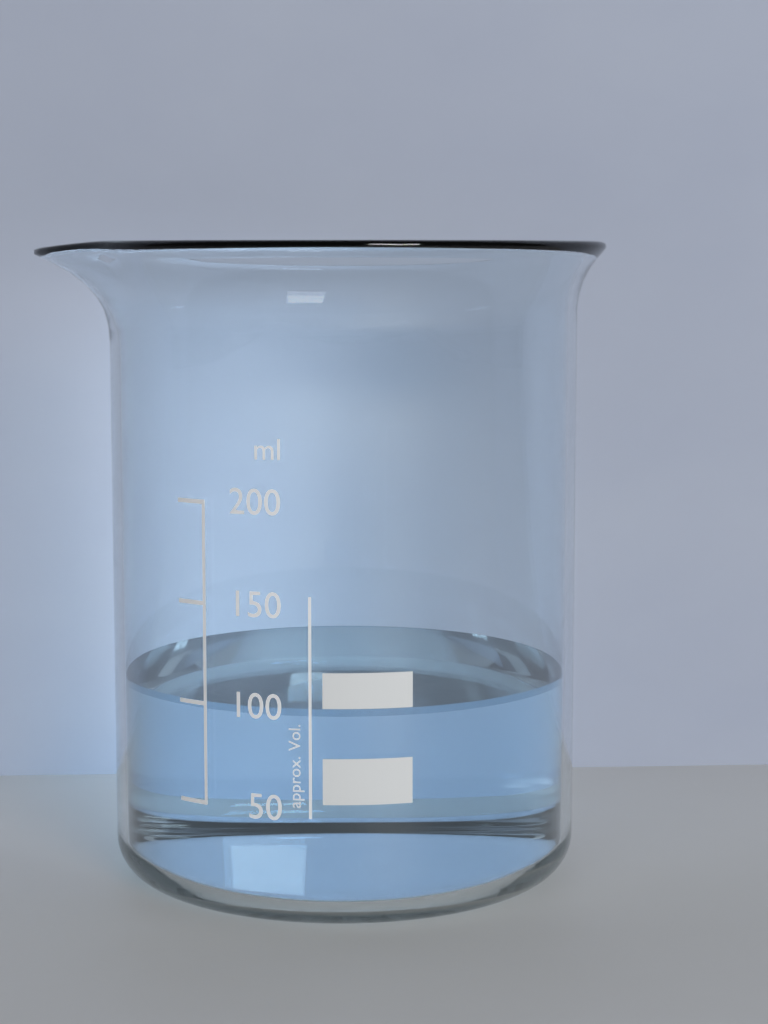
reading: 100 ml
